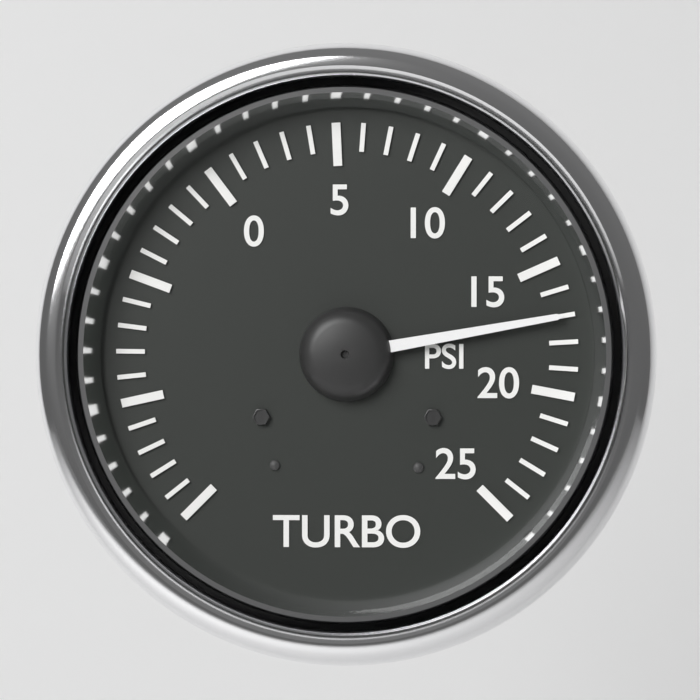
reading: 17 psi
